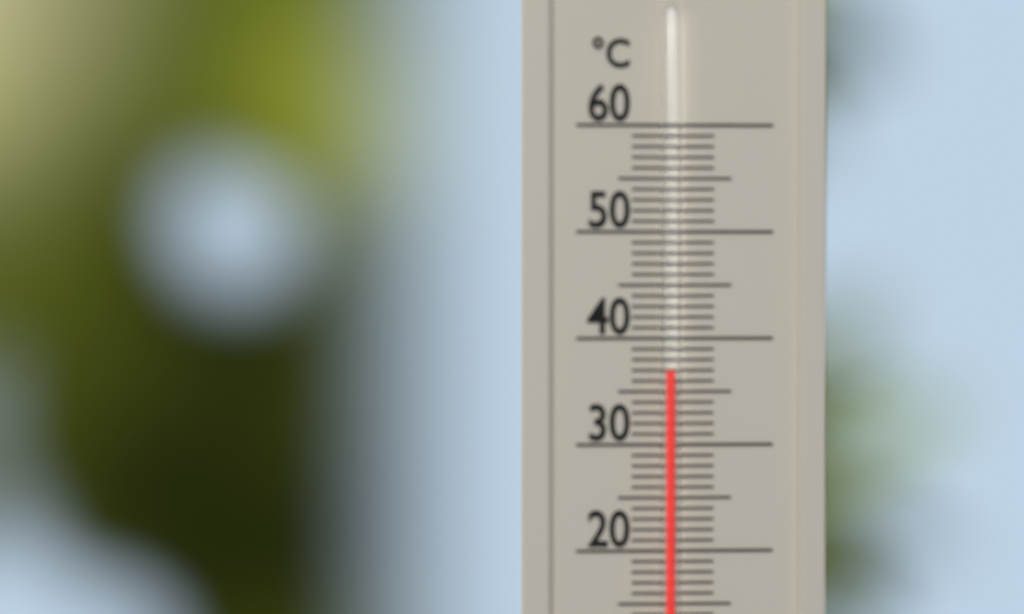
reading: 37 °C
